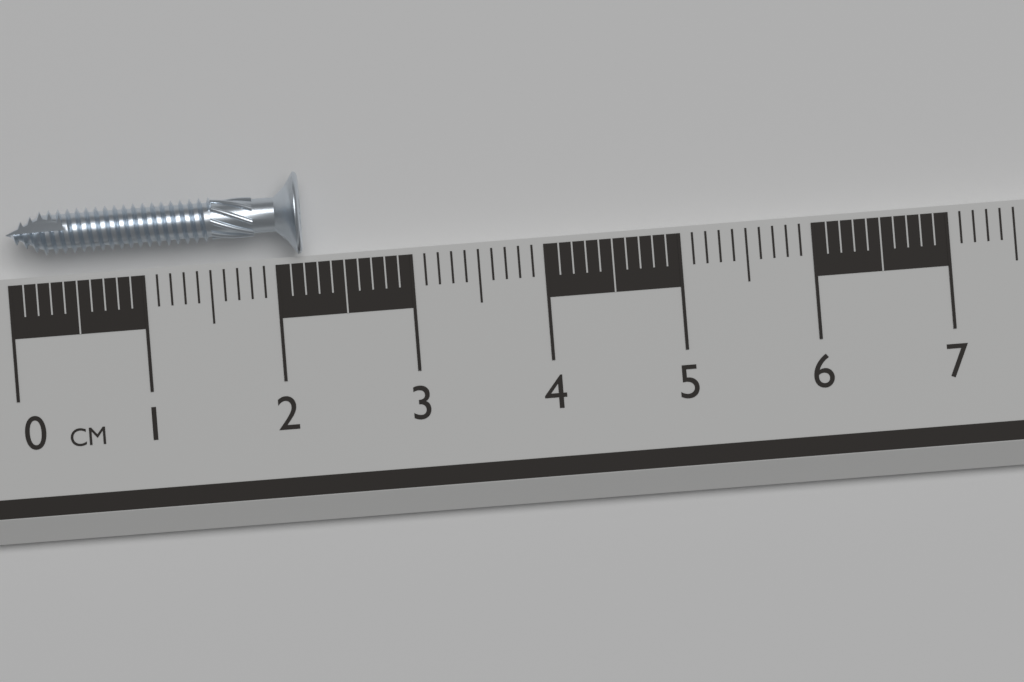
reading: 2.2 cm
